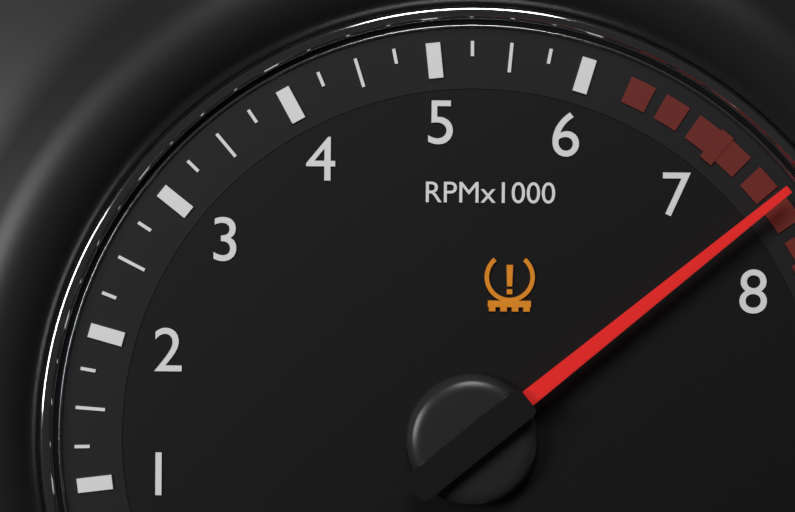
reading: 7.50 RPM x1000
